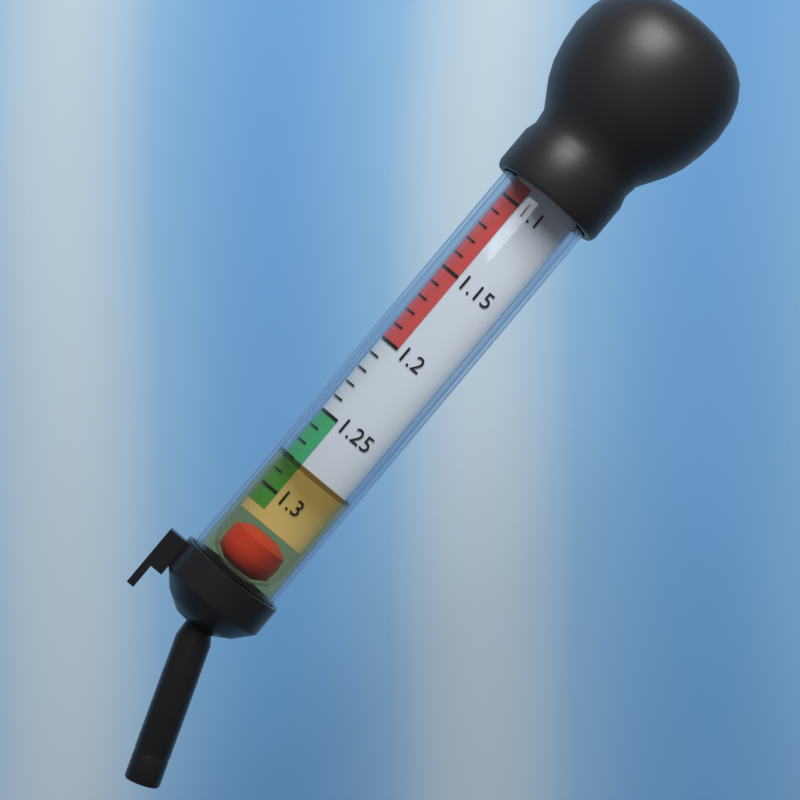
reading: 1.28 (no unit)
